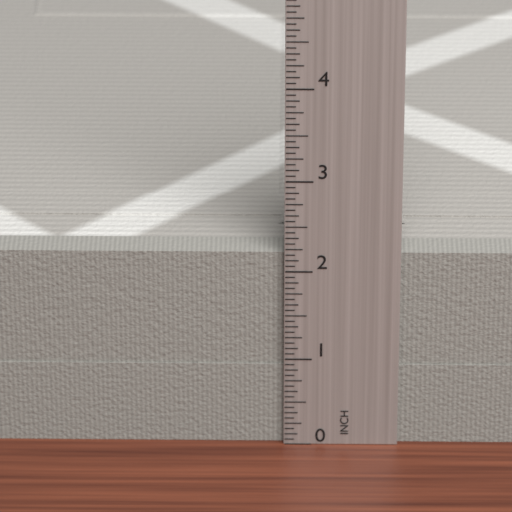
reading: 2.1875 in
